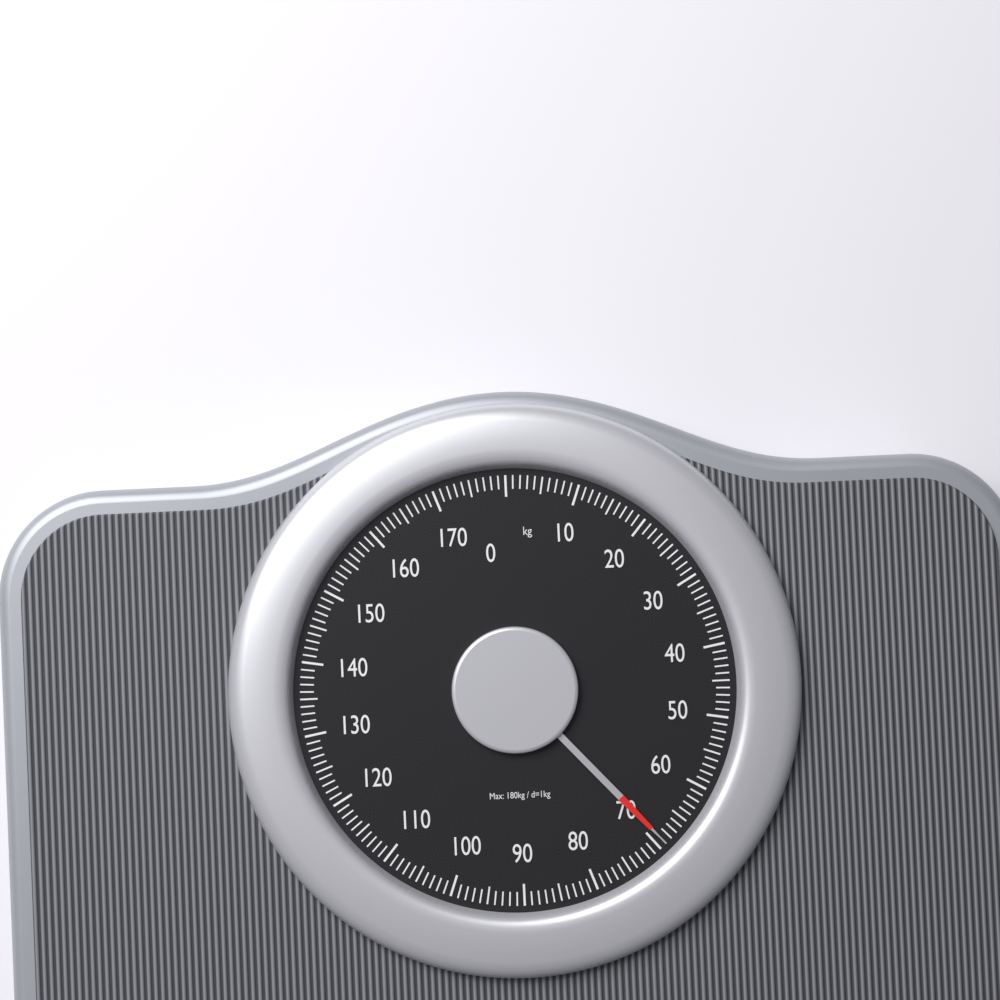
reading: 69 kg
